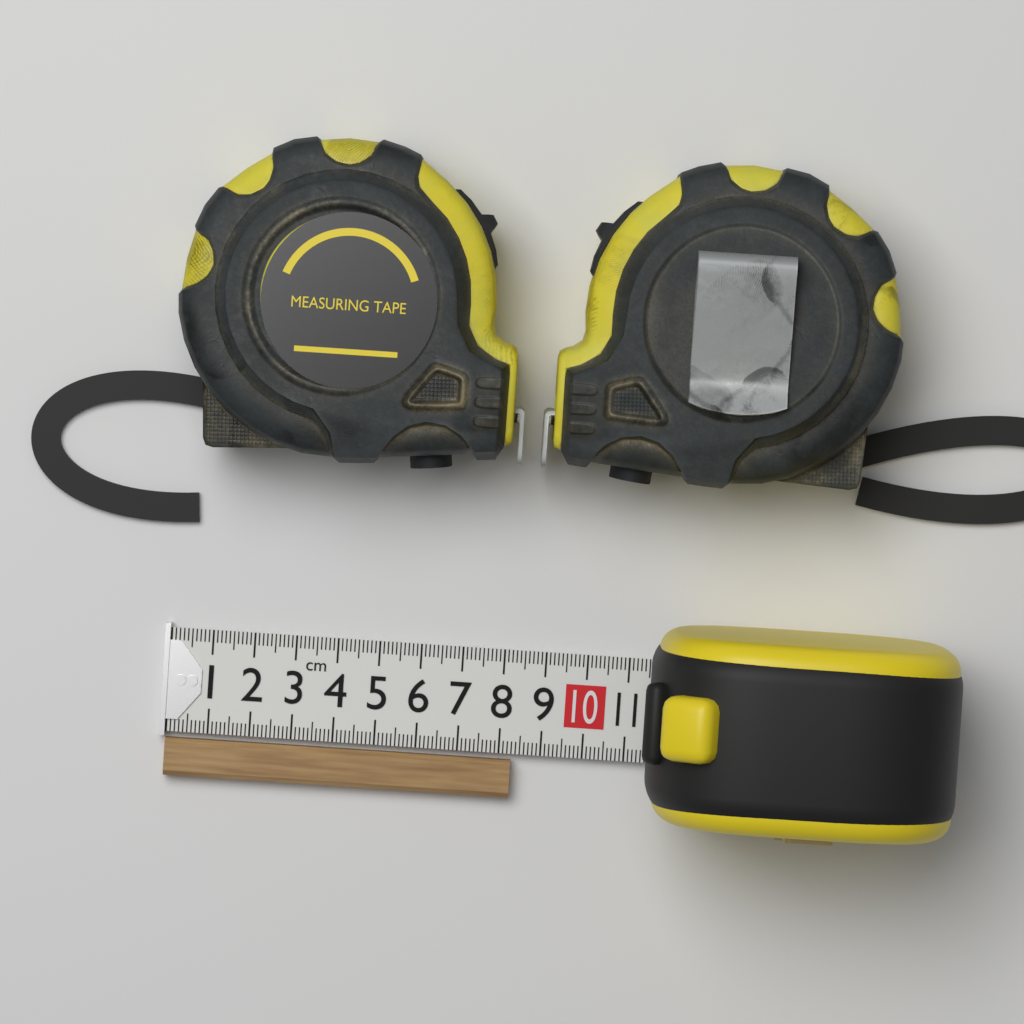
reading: 8.3 cm
